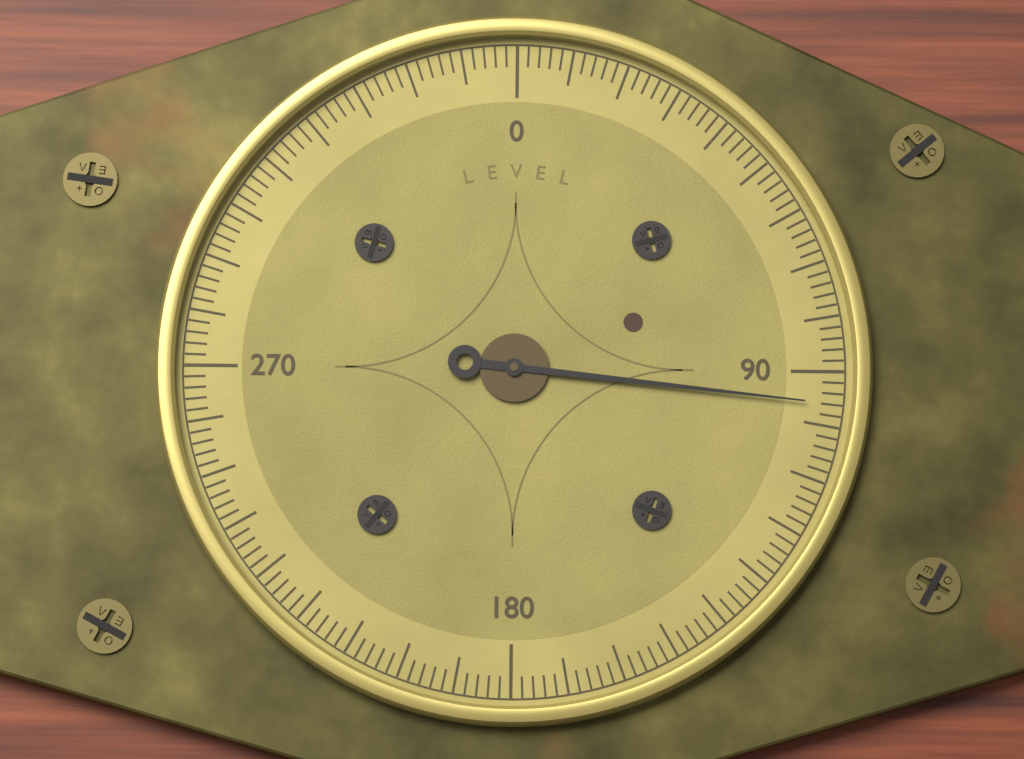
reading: 96 (no unit)
